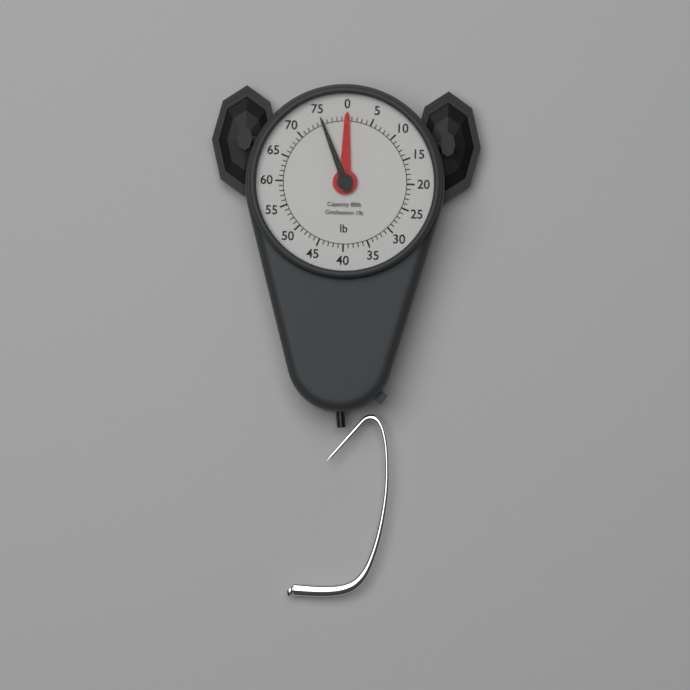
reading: 75 lb
